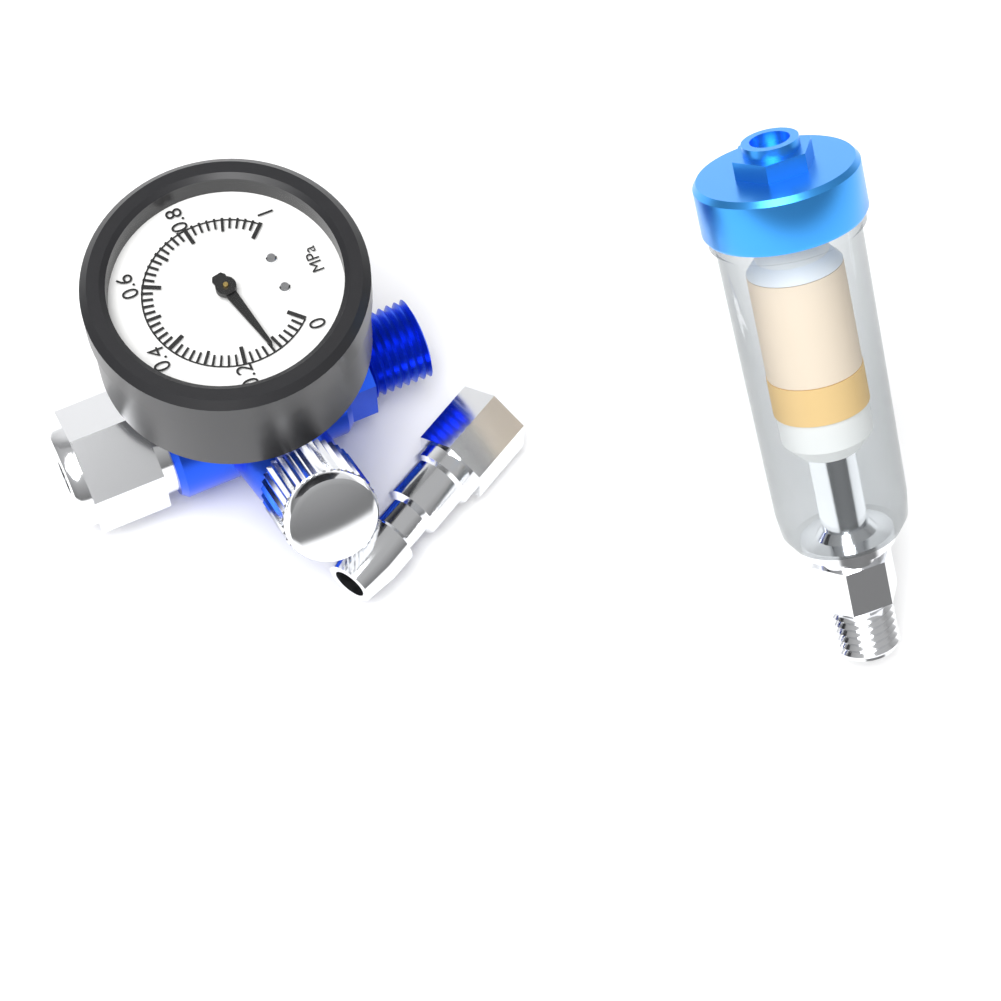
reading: 0.12 MPa
